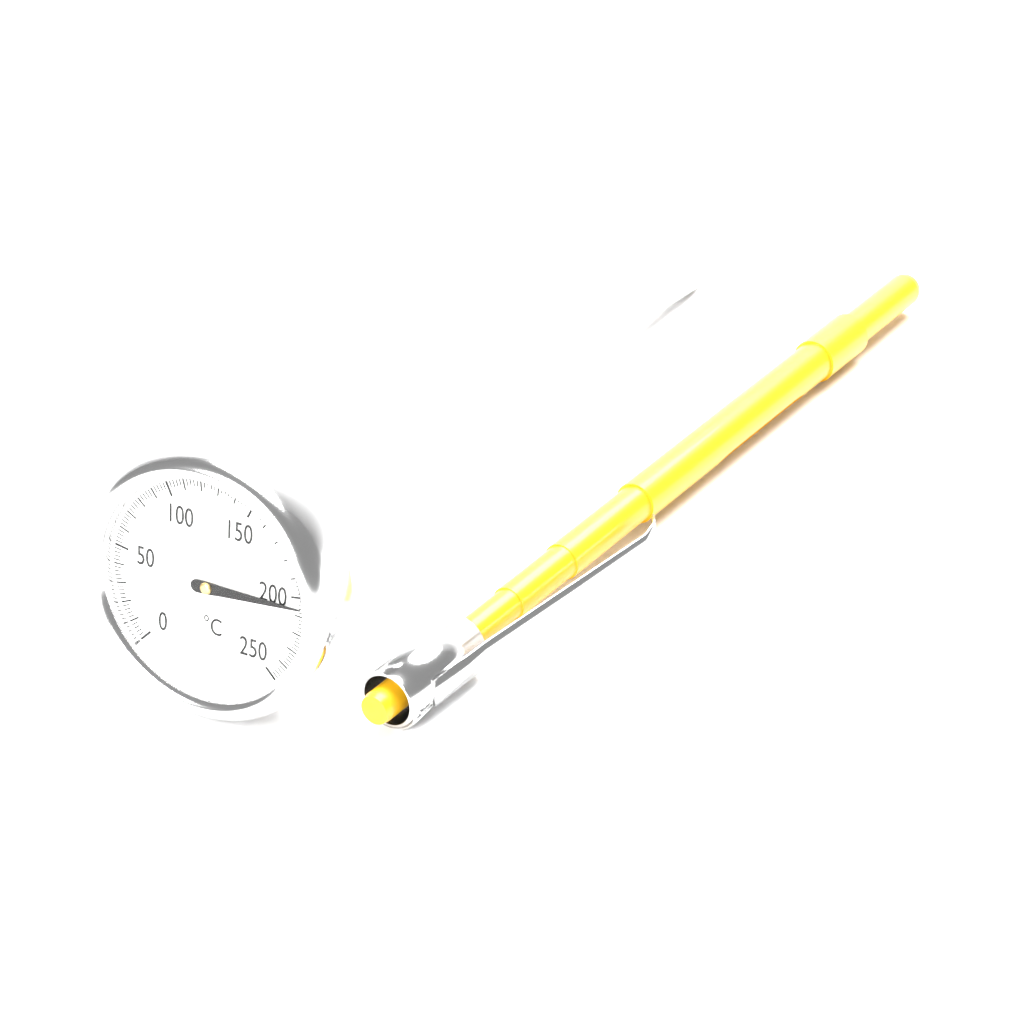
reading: 206 °C
